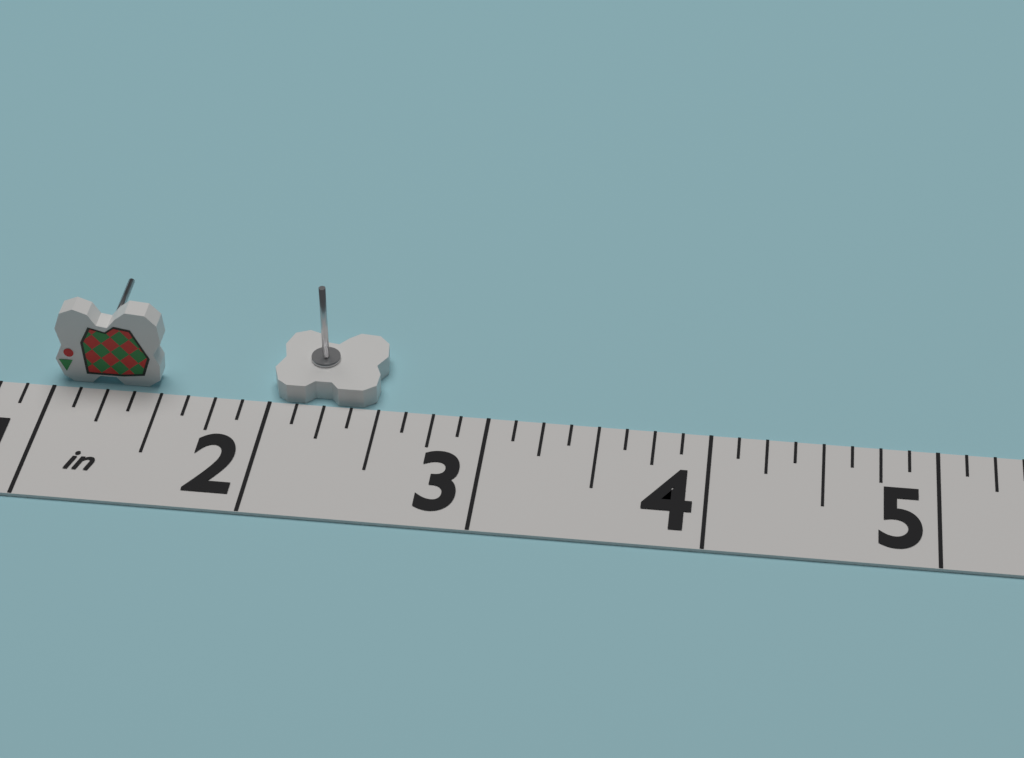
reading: 2.500 in
